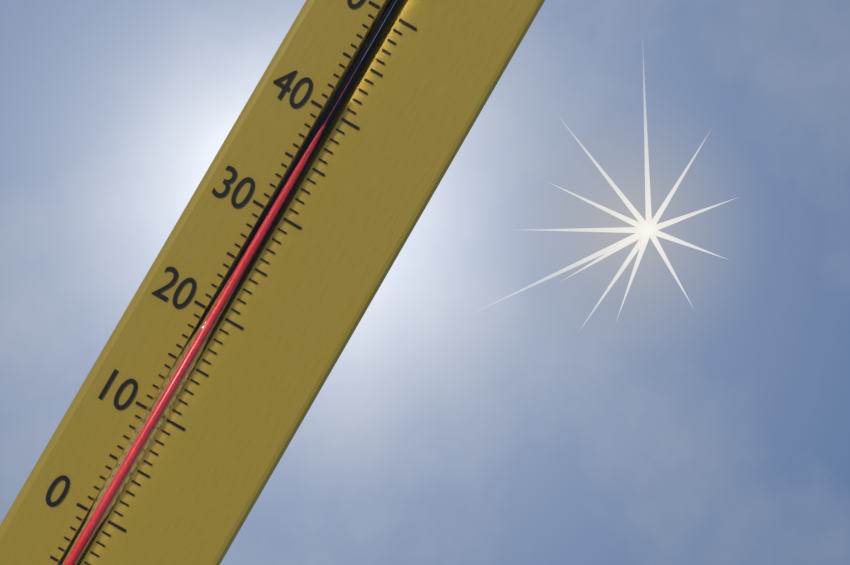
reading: 42 °C
